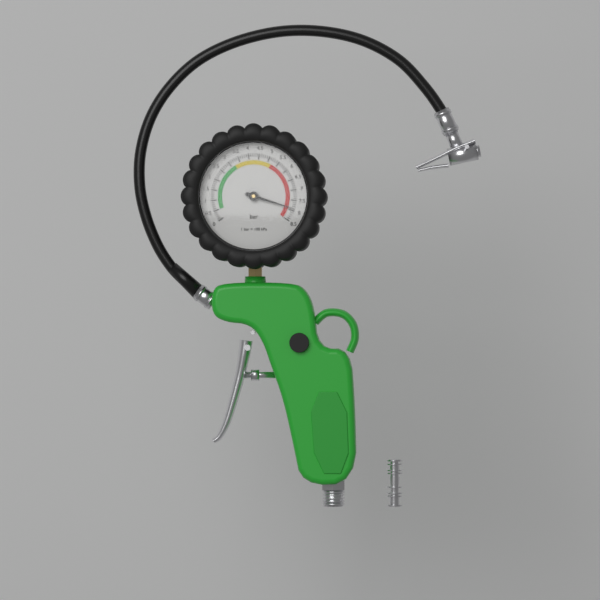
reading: 7.9 bar
